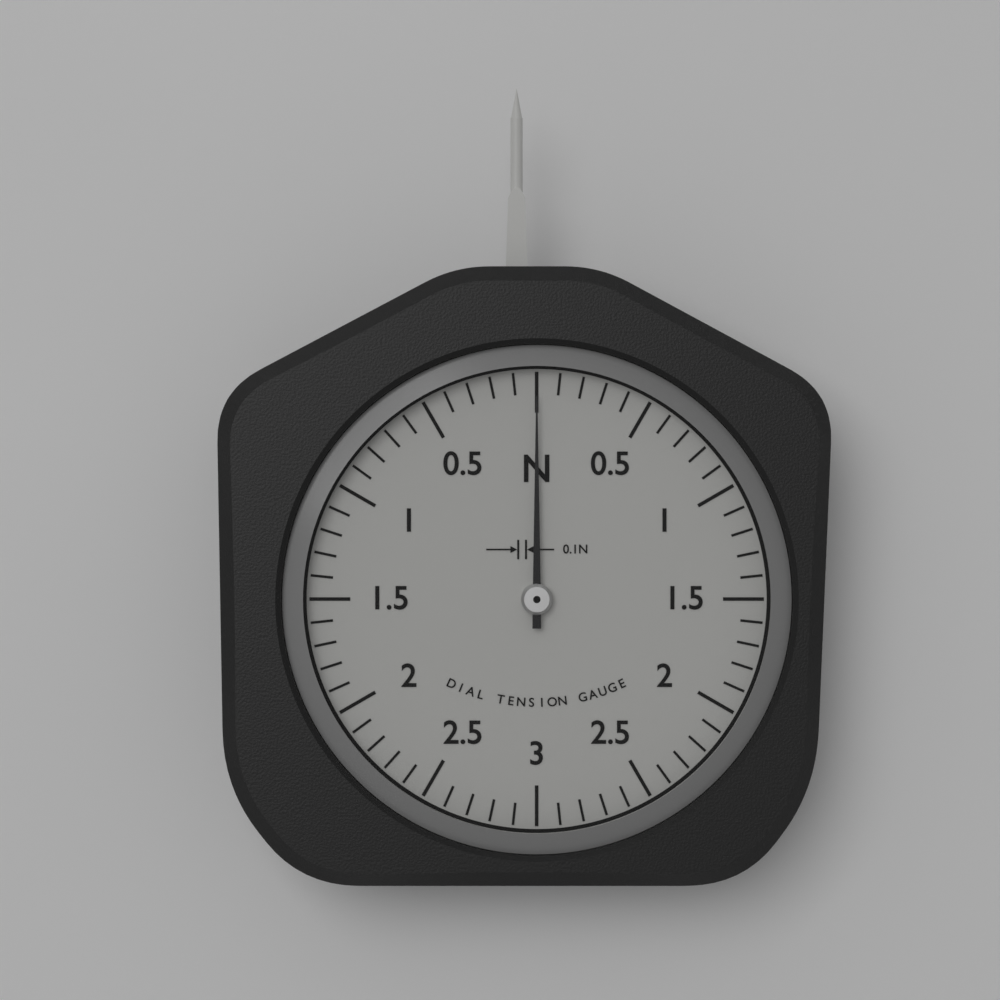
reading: 0.0 N
